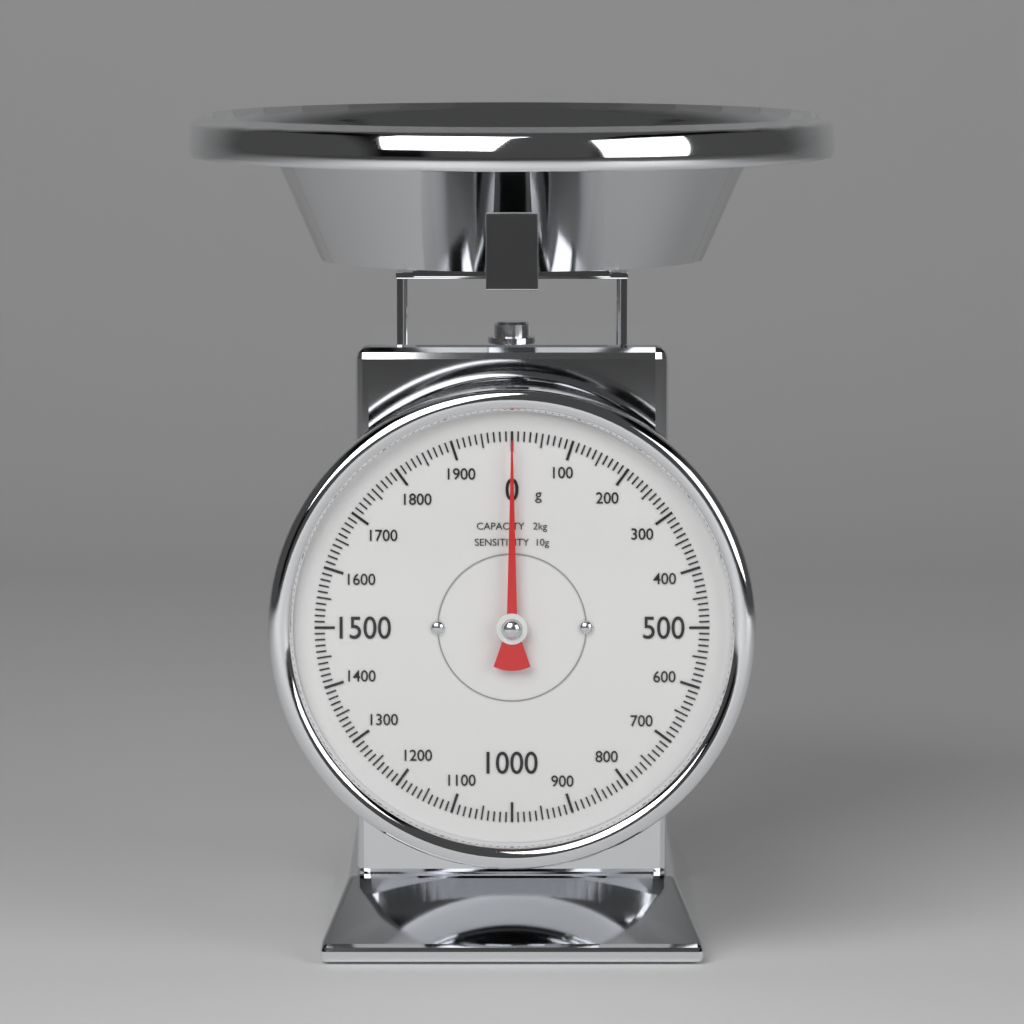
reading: 0 g
